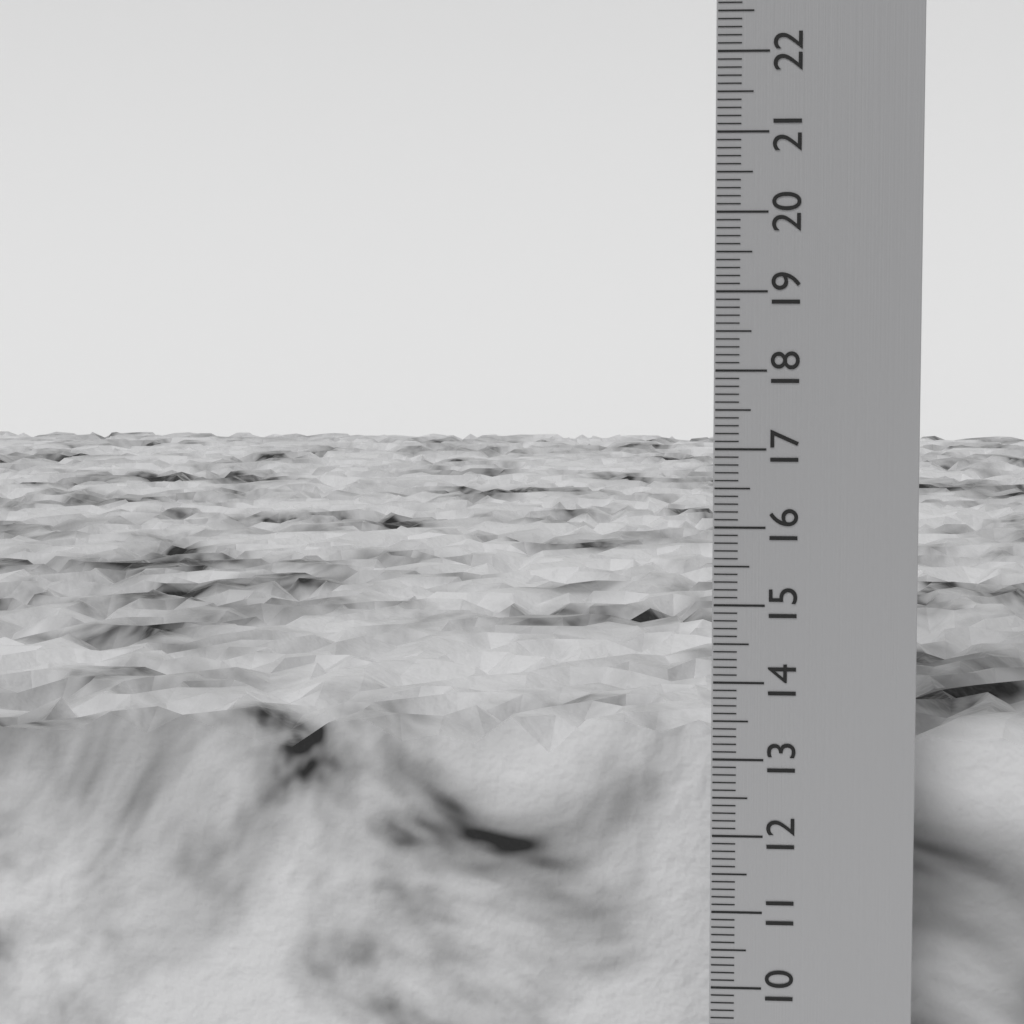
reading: 13.3 cm
